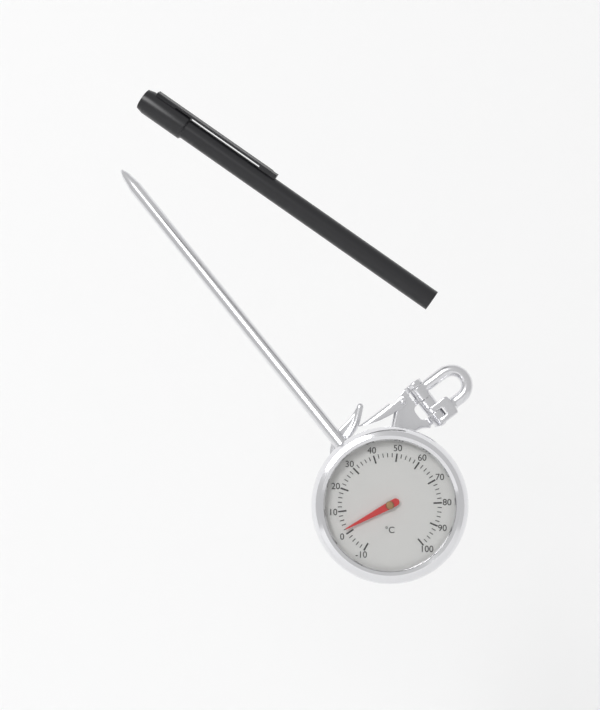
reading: 2 °C
